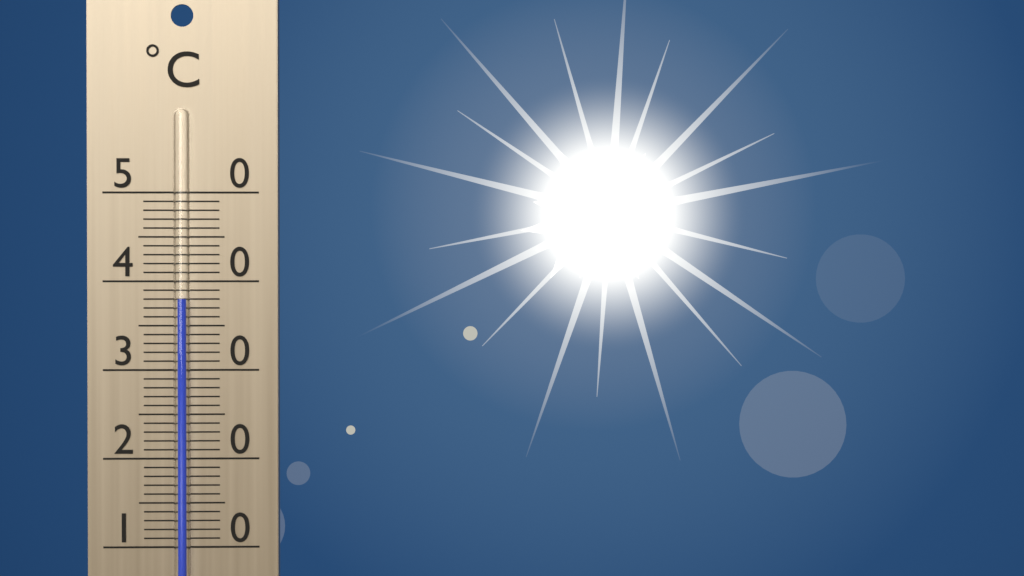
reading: 38 °C
